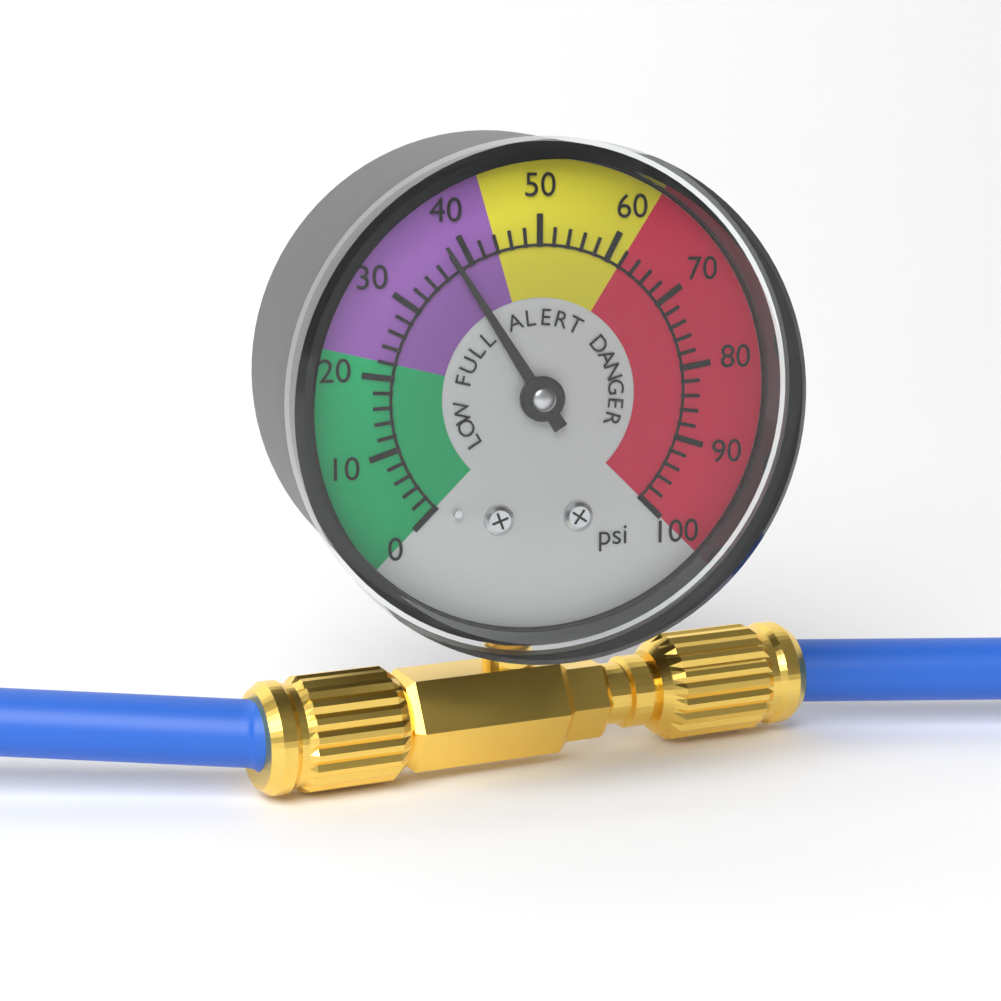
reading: 38 psi
